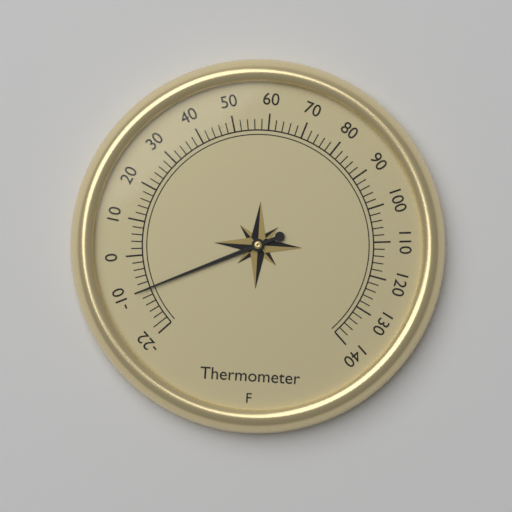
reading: -10 °F
